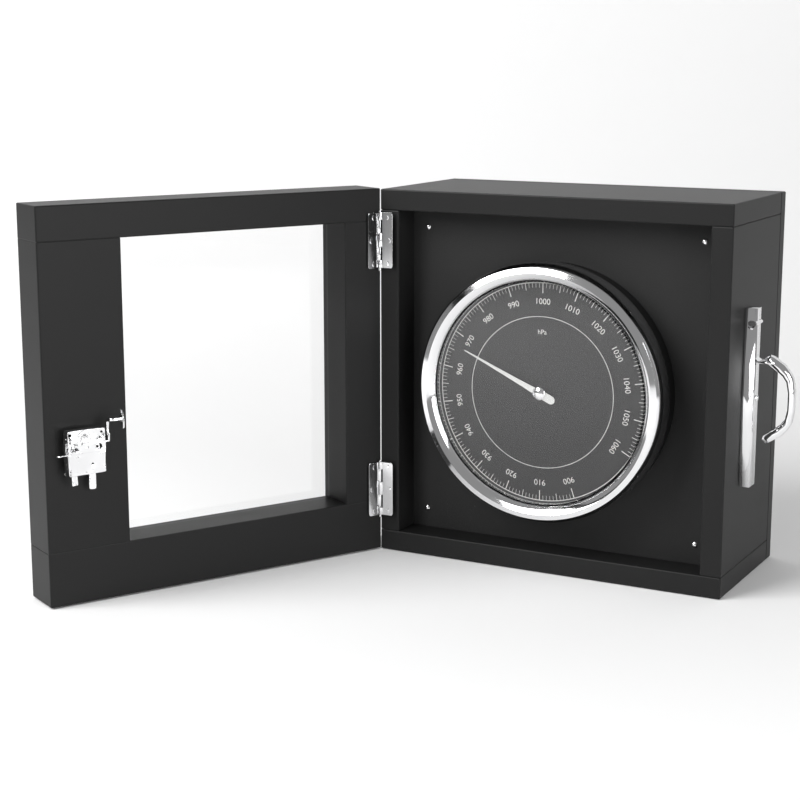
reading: 967 hPa
